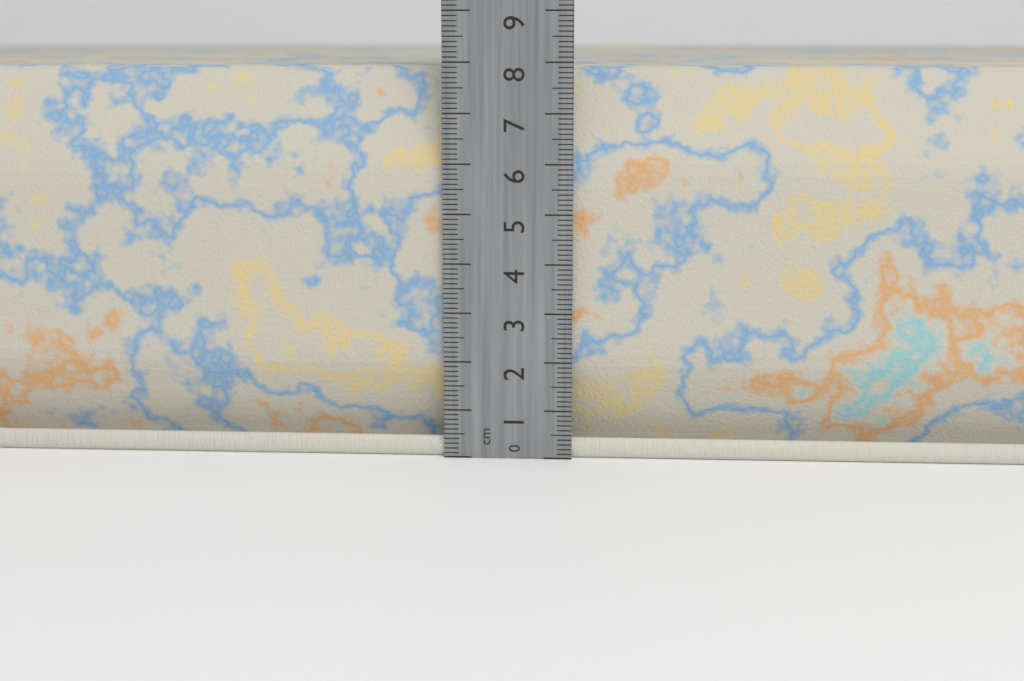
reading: 7.9 cm
